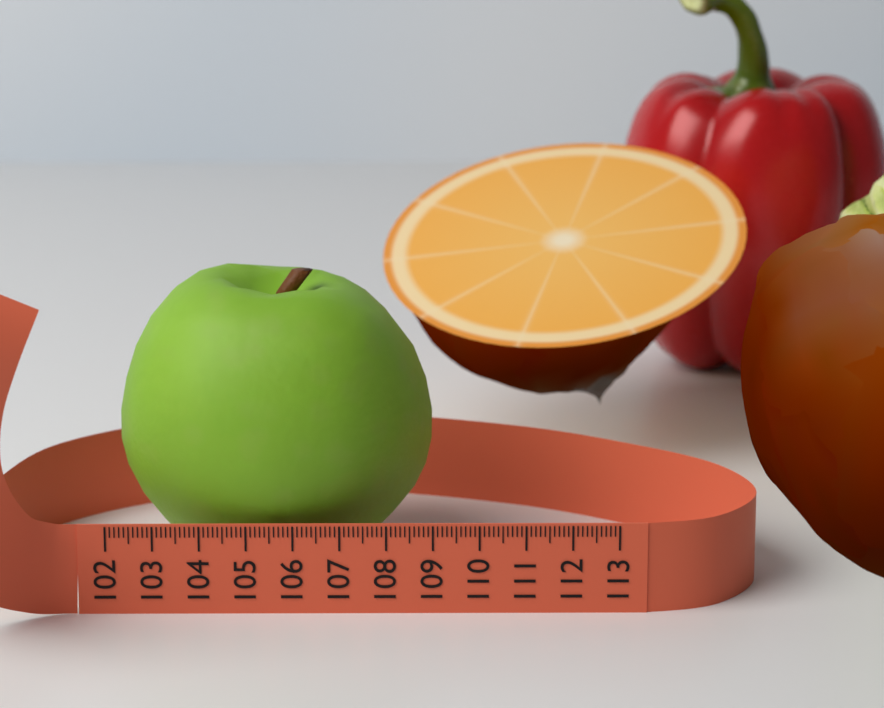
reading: 109.0 (no unit)
